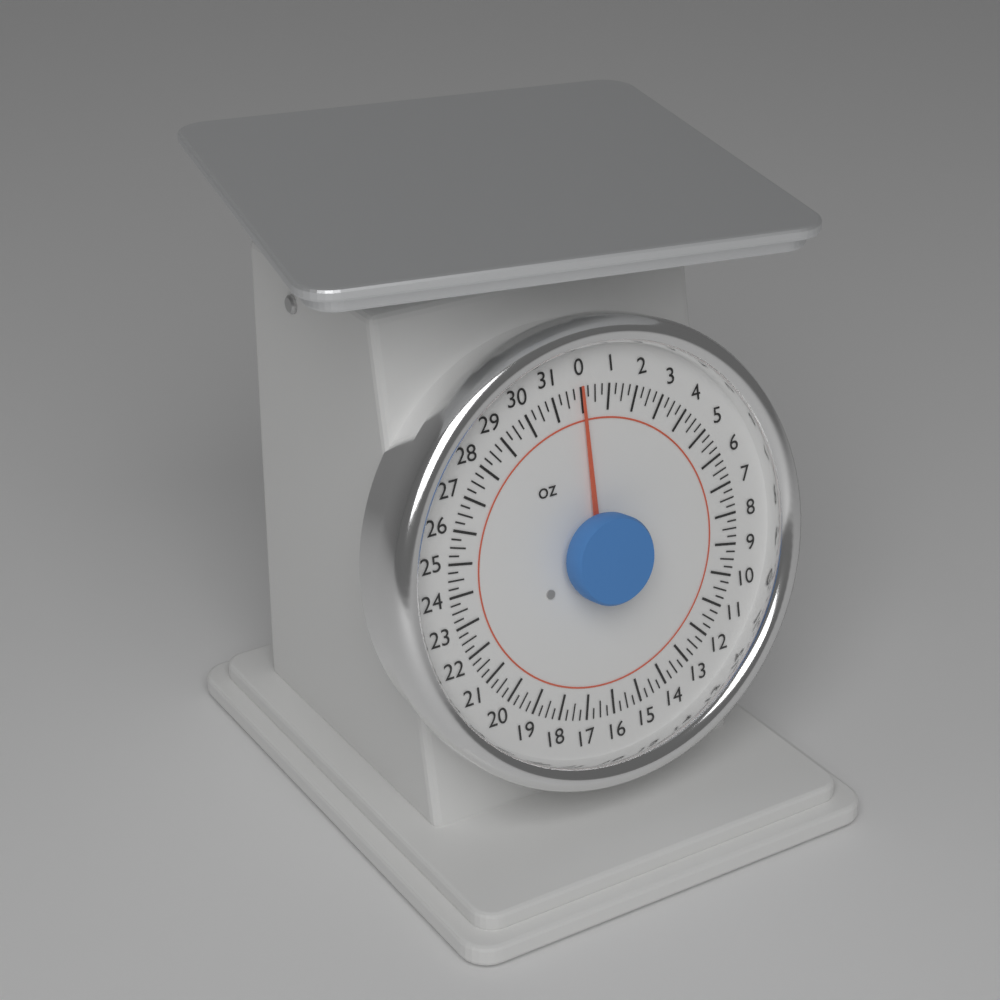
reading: 0.00 oz
